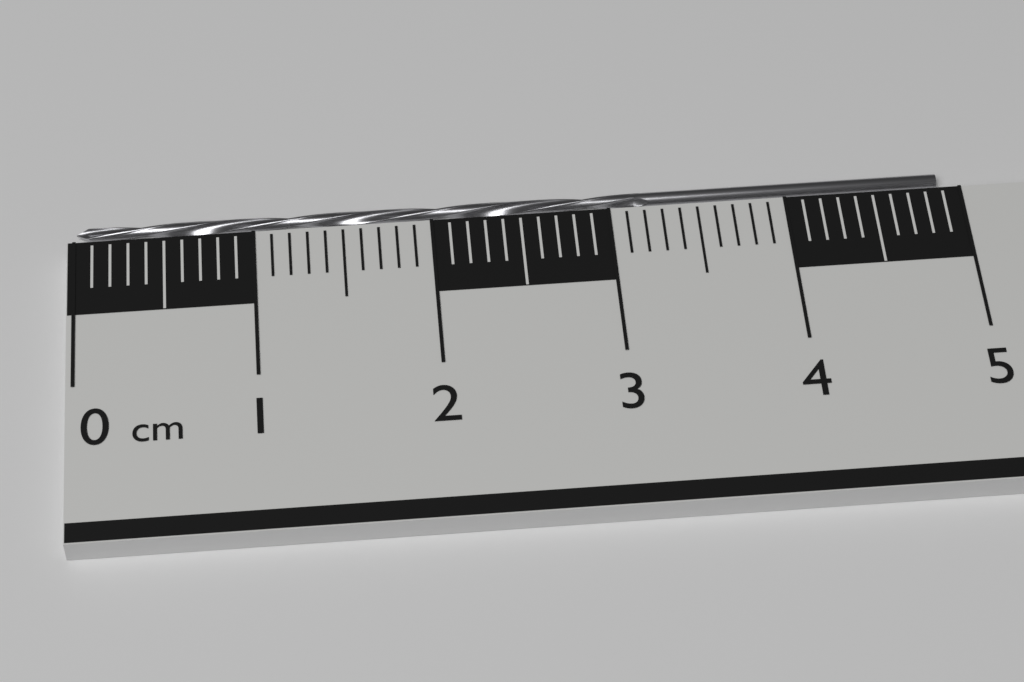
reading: 4.9 cm
